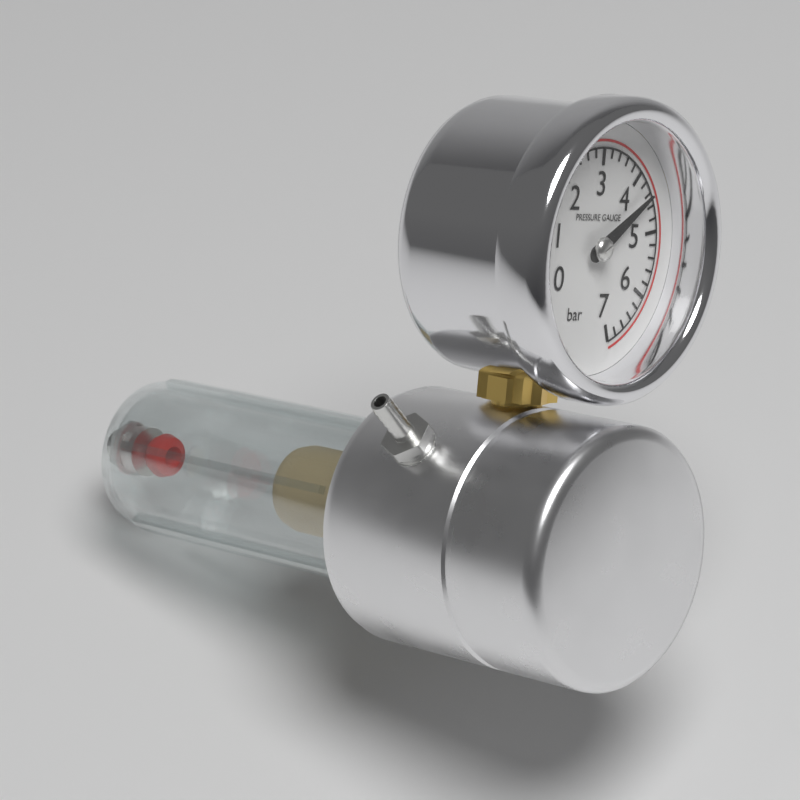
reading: 4.4 bar
